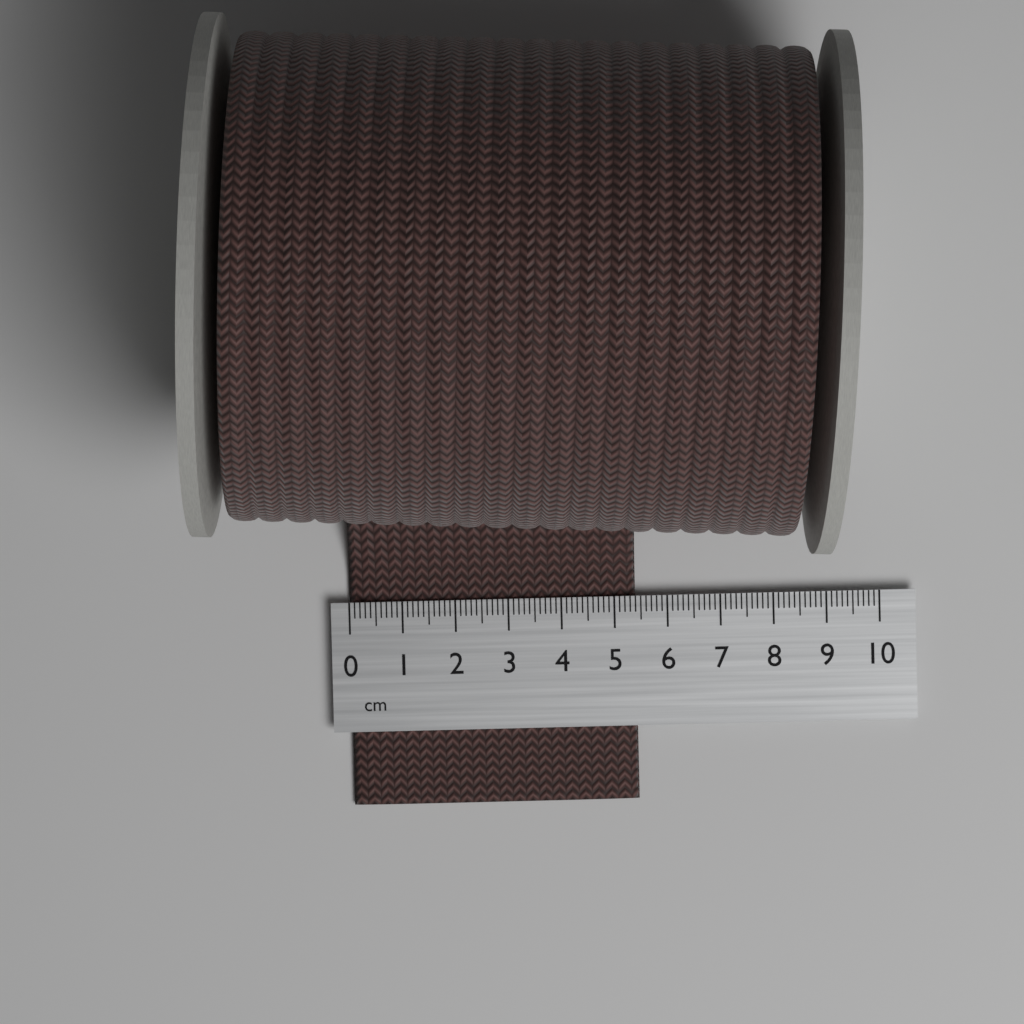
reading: 5.4 cm
